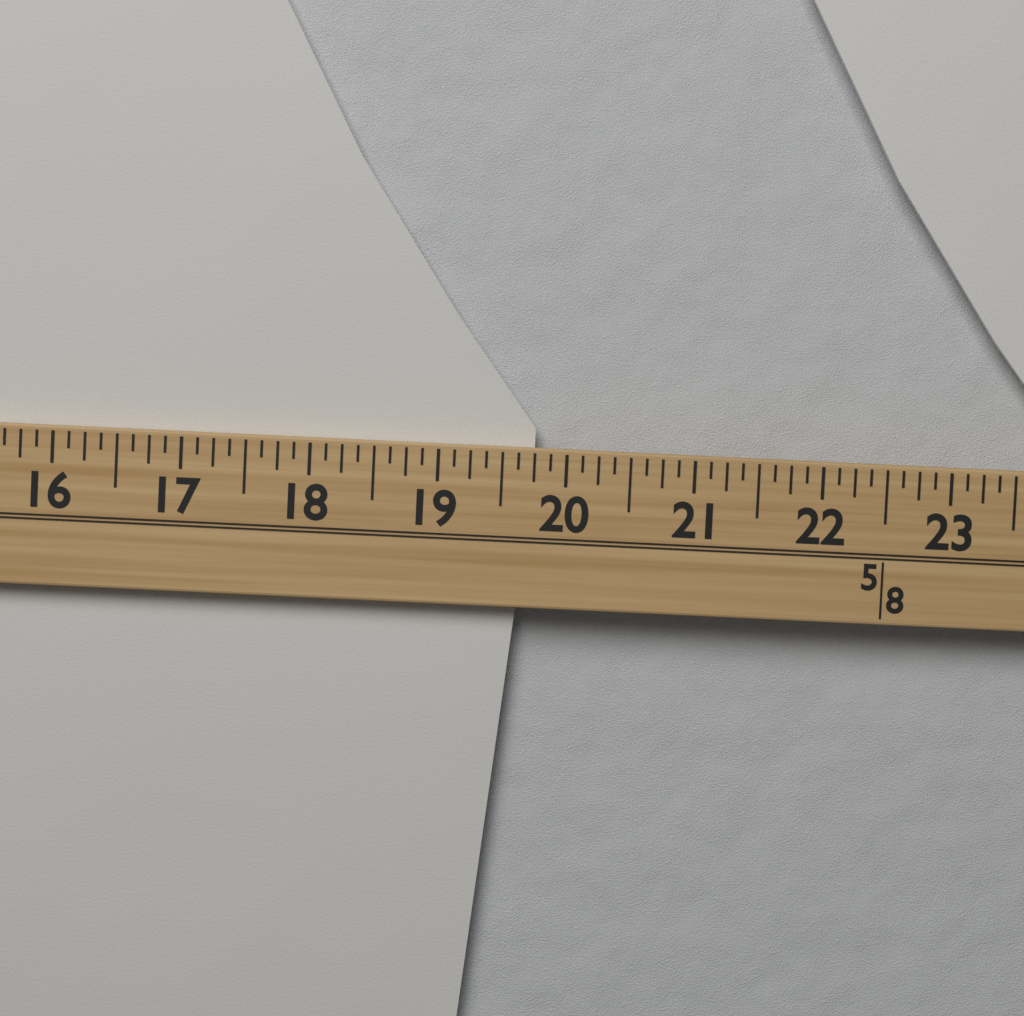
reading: 19.750 (no unit)
